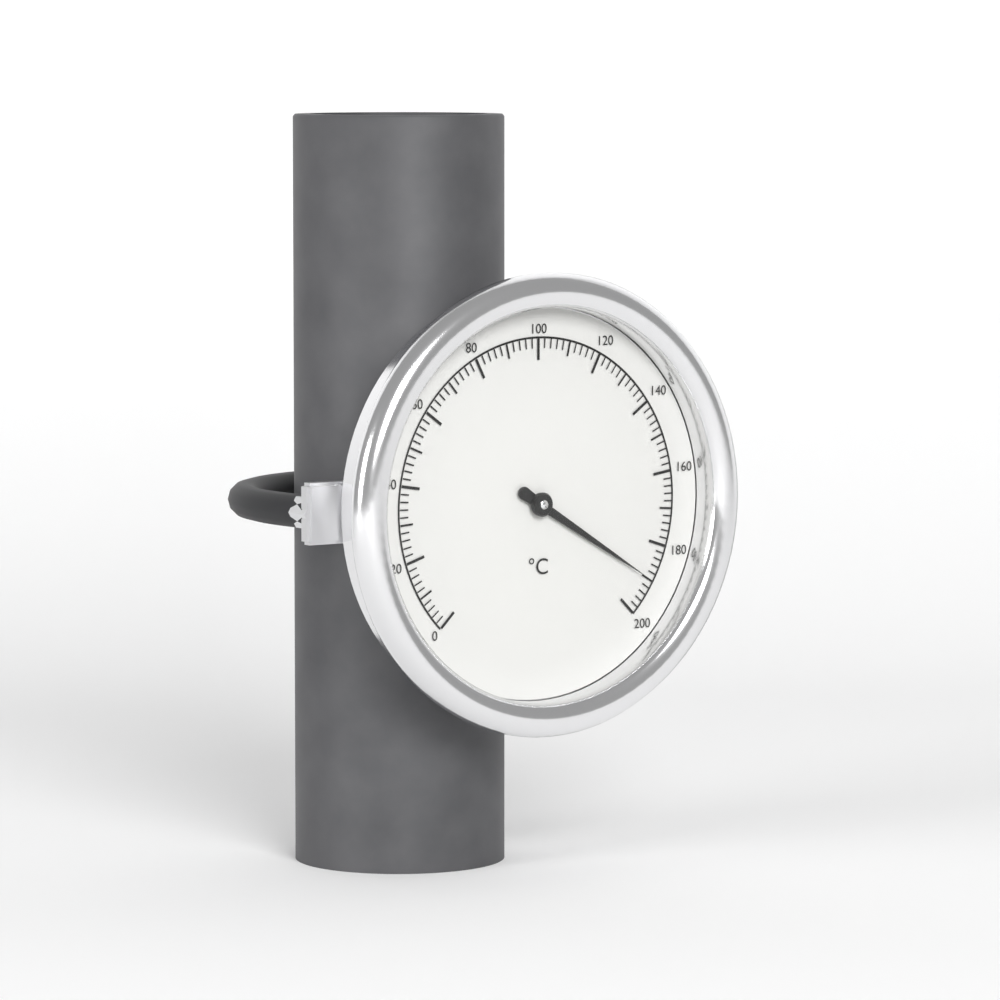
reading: 190 °C
